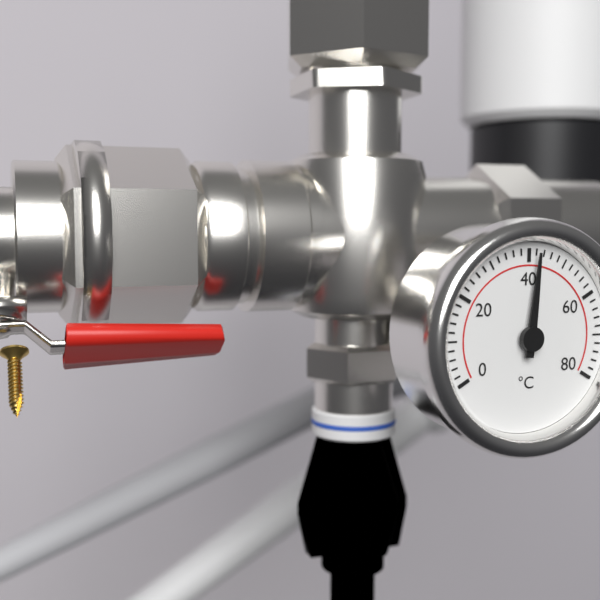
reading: 42 °C
